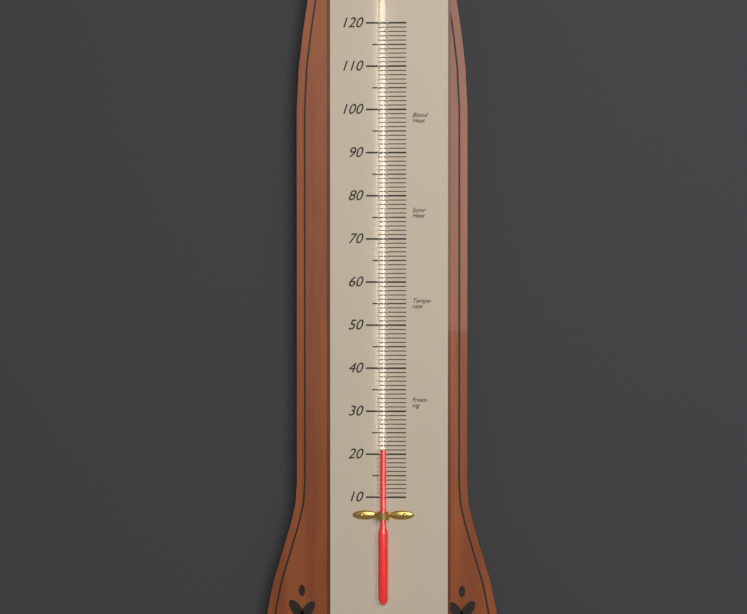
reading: 21 (no unit)
